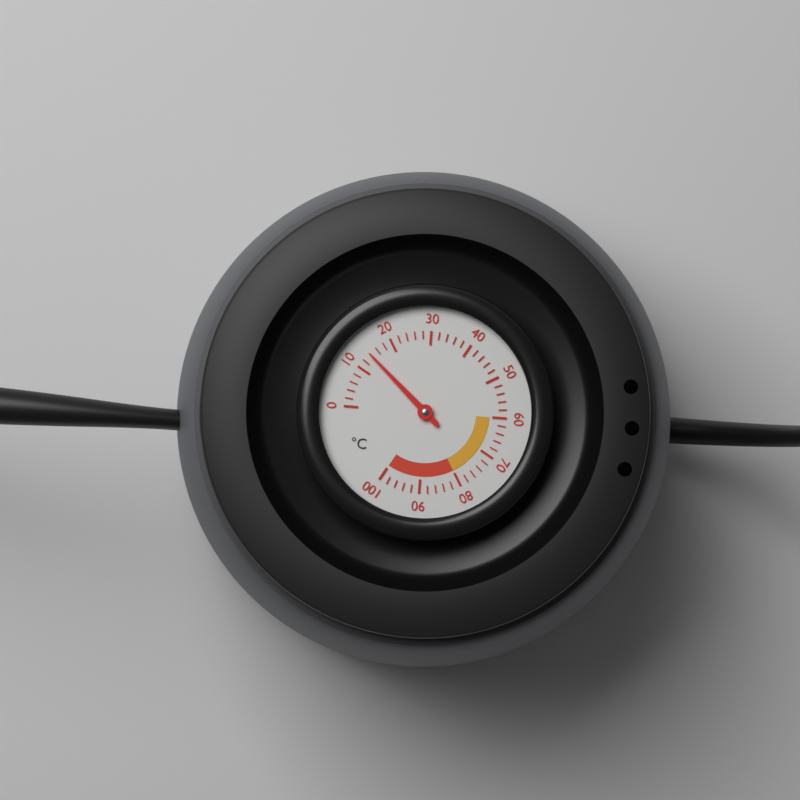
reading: 14 °C
